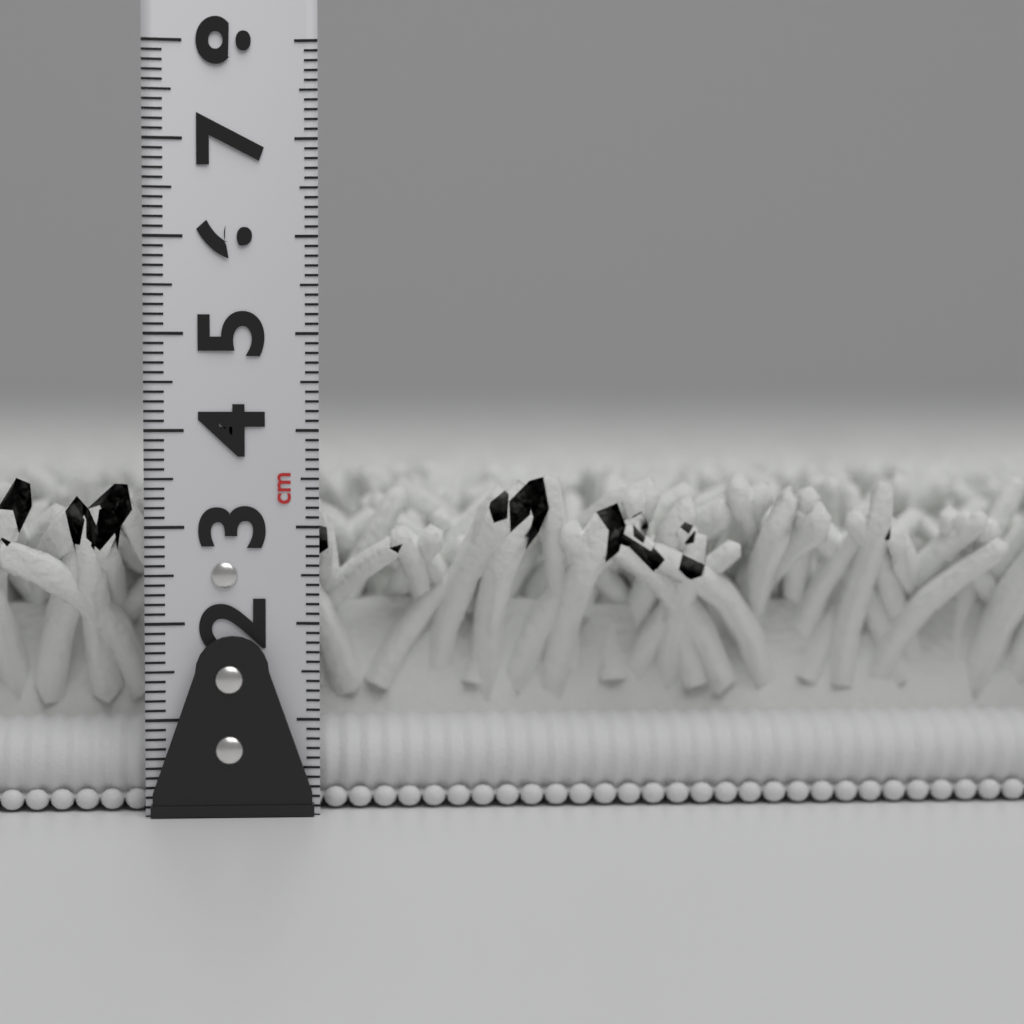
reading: 3.6 cm
